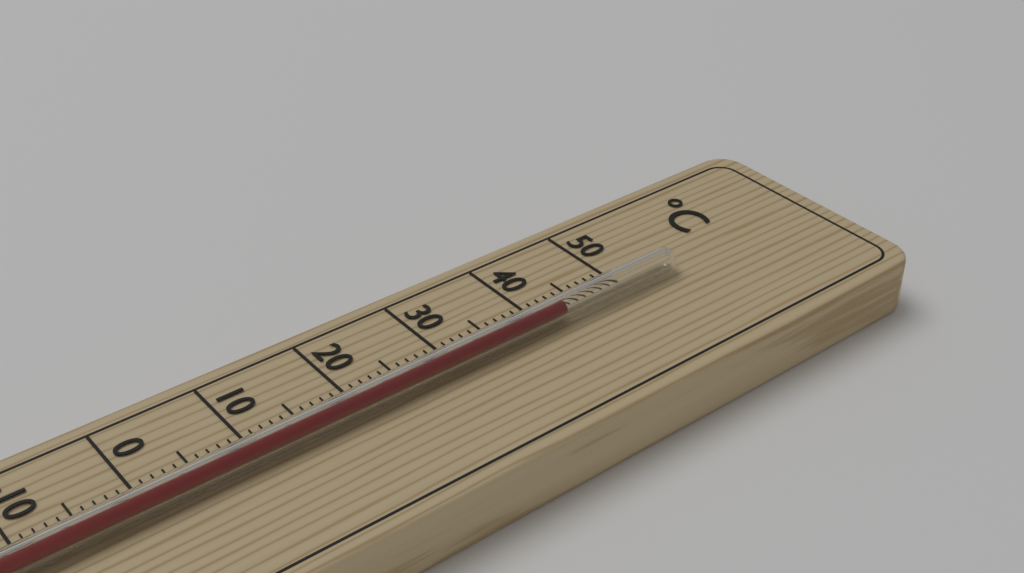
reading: 42 °C
